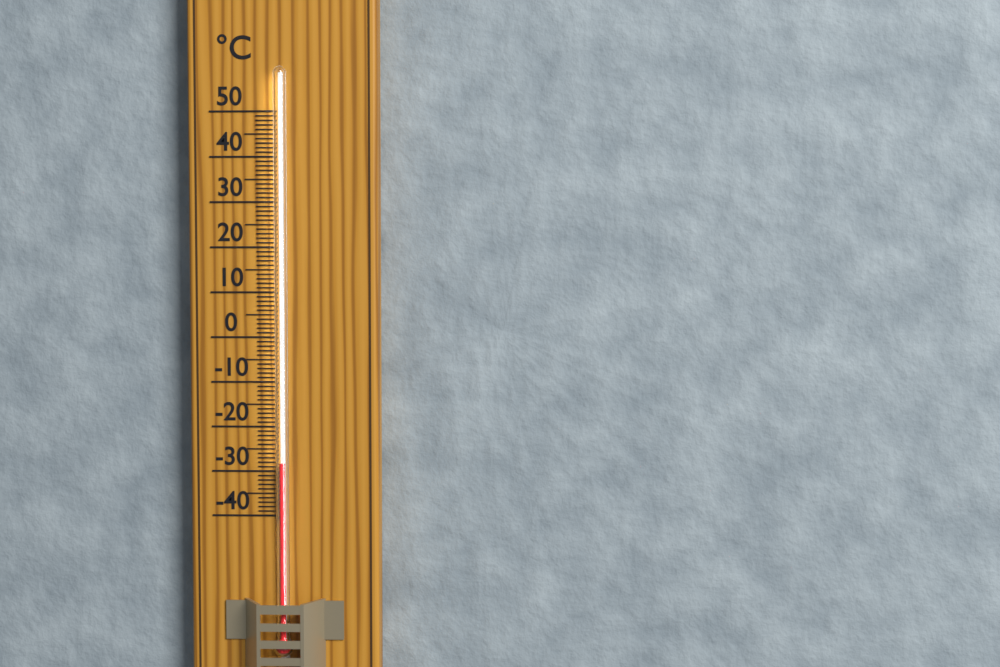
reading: -28 °C
